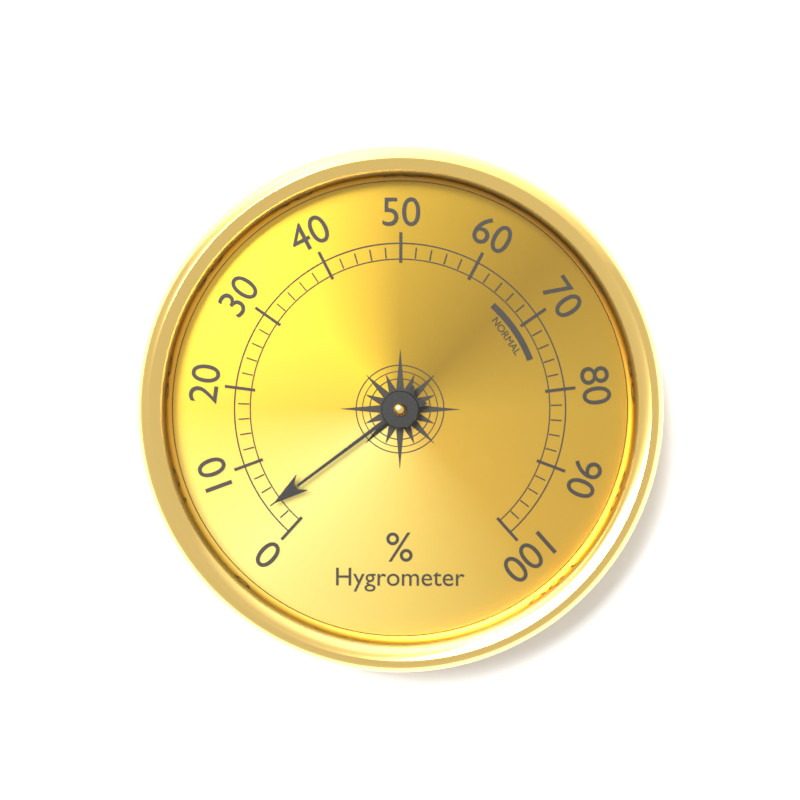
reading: 4 %
